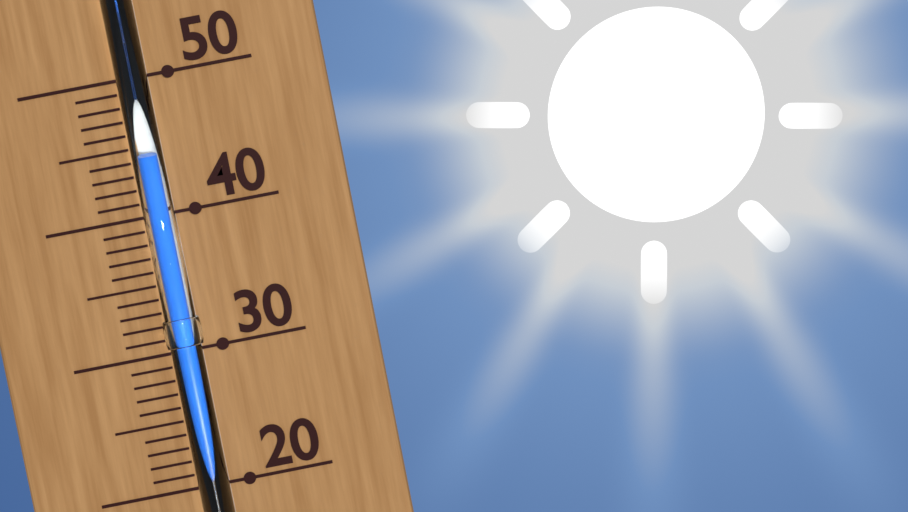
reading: 44 (no unit)
